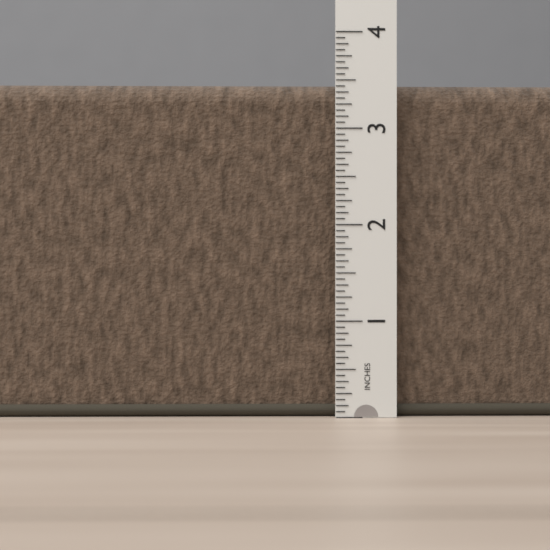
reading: 3.5000 in
